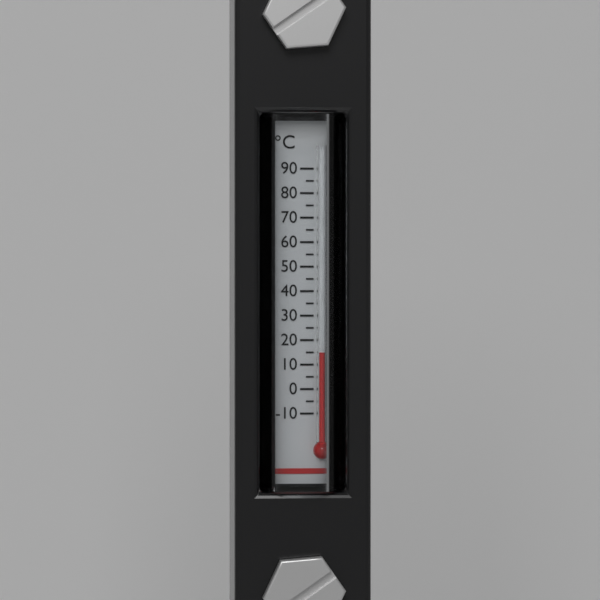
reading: 15 °C
